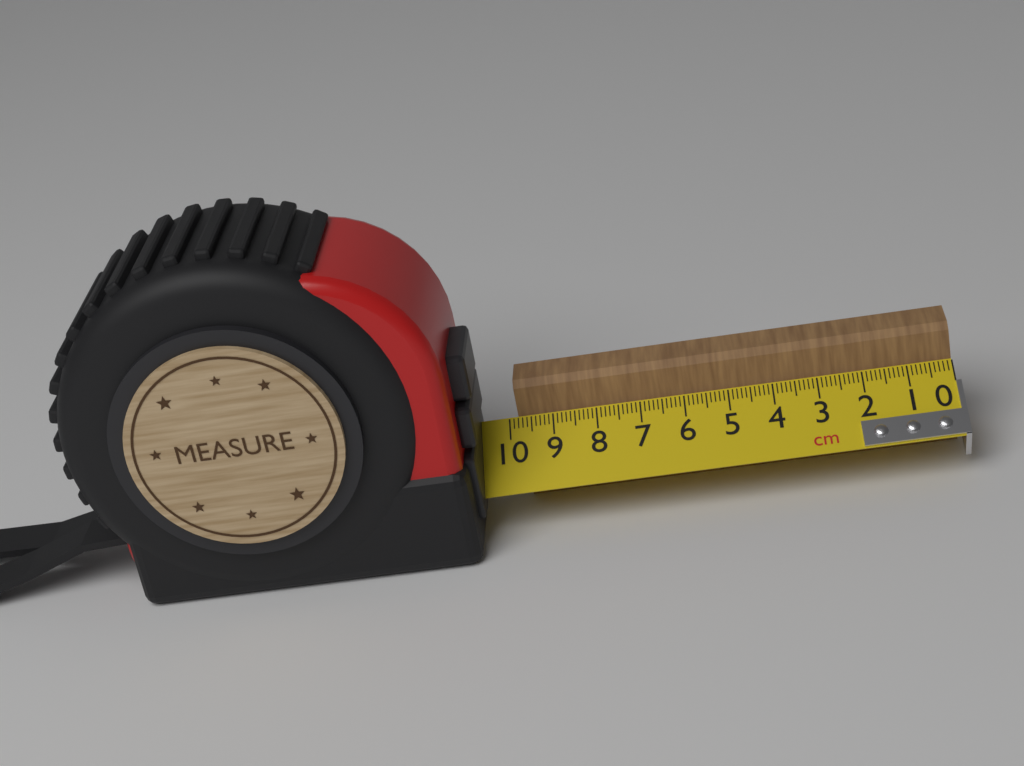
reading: 9.8 cm
